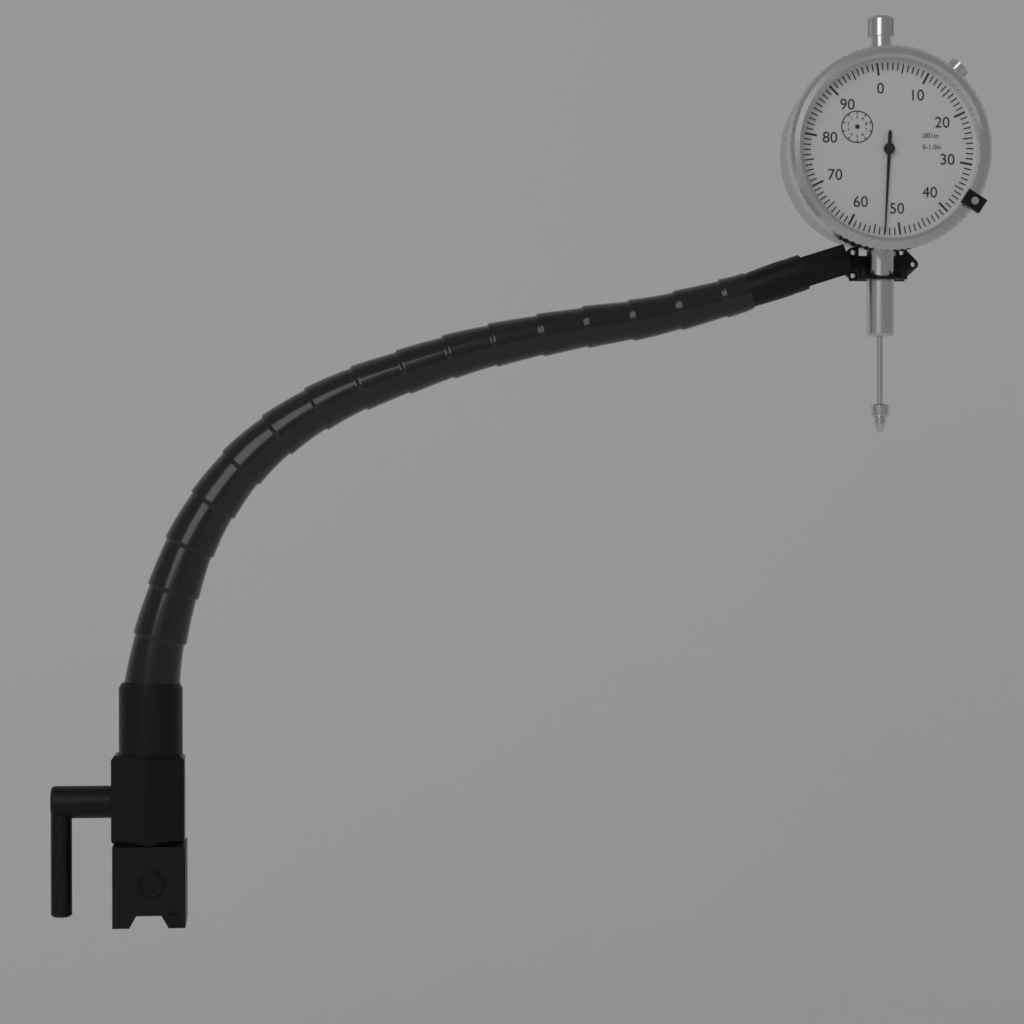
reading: 0.053 in
